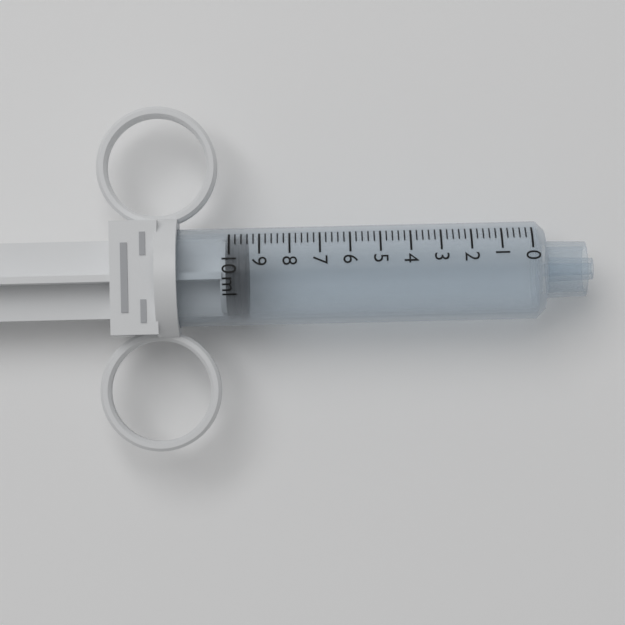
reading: 9.4 ml
